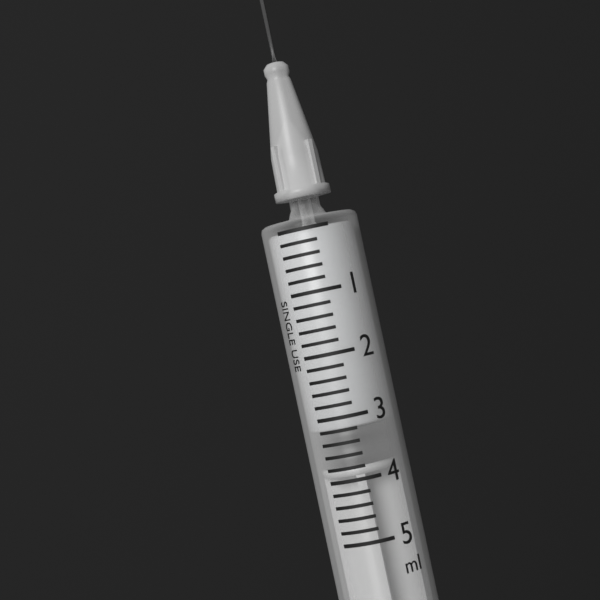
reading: 3.2 ml
